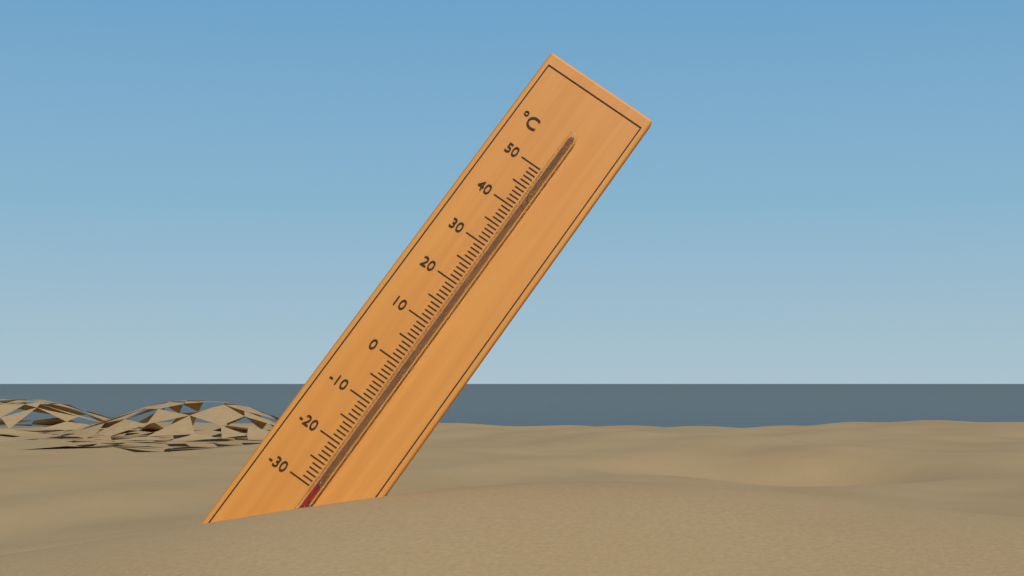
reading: -29 °C
